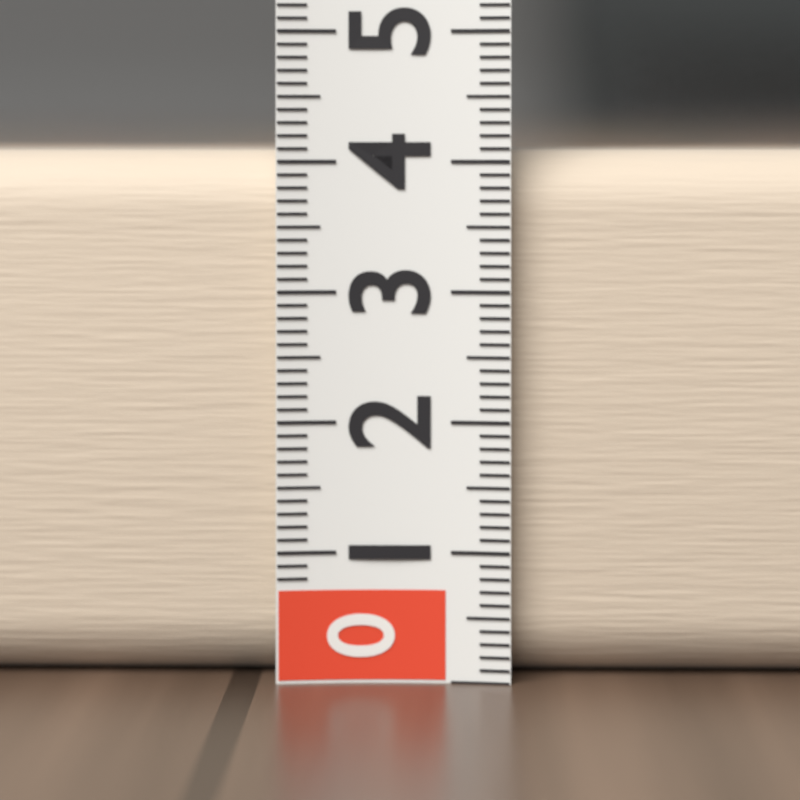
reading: 4.1 (no unit)
